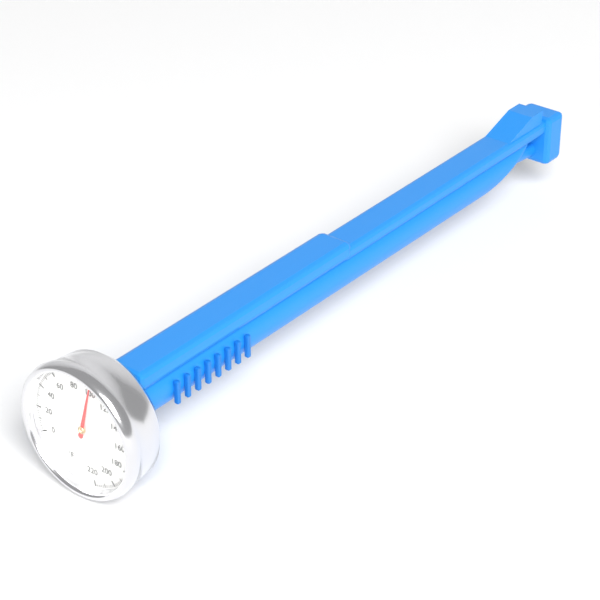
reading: 100 °F
